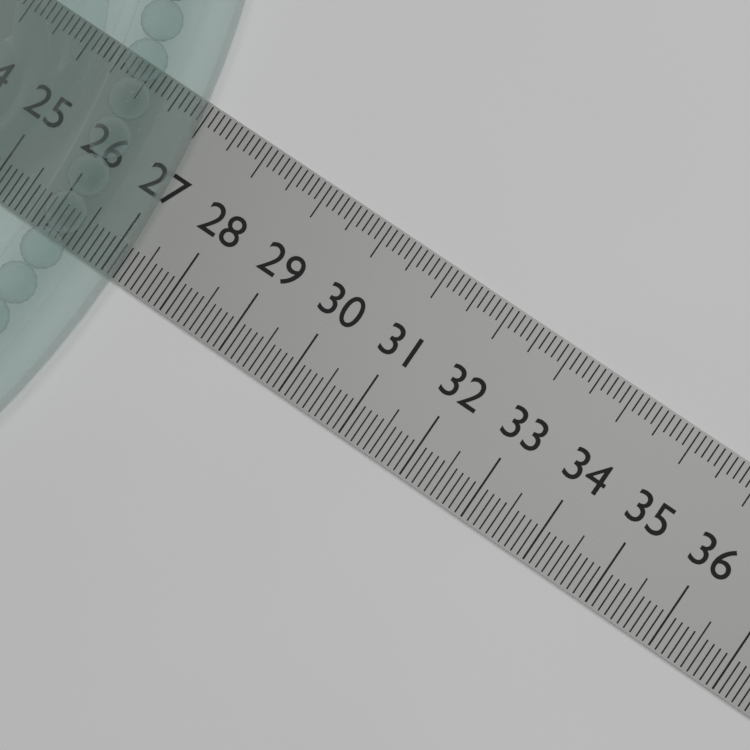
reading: 27.2 (no unit)
